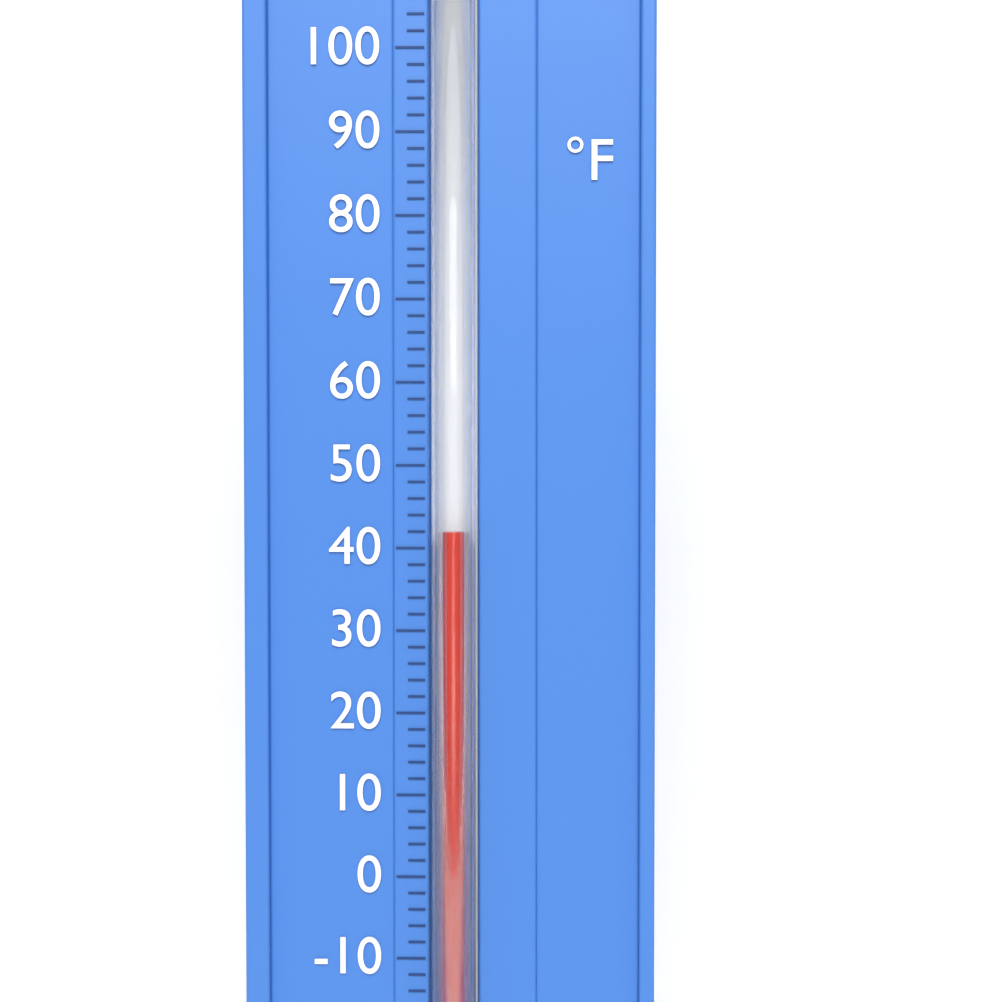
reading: 42 °F
